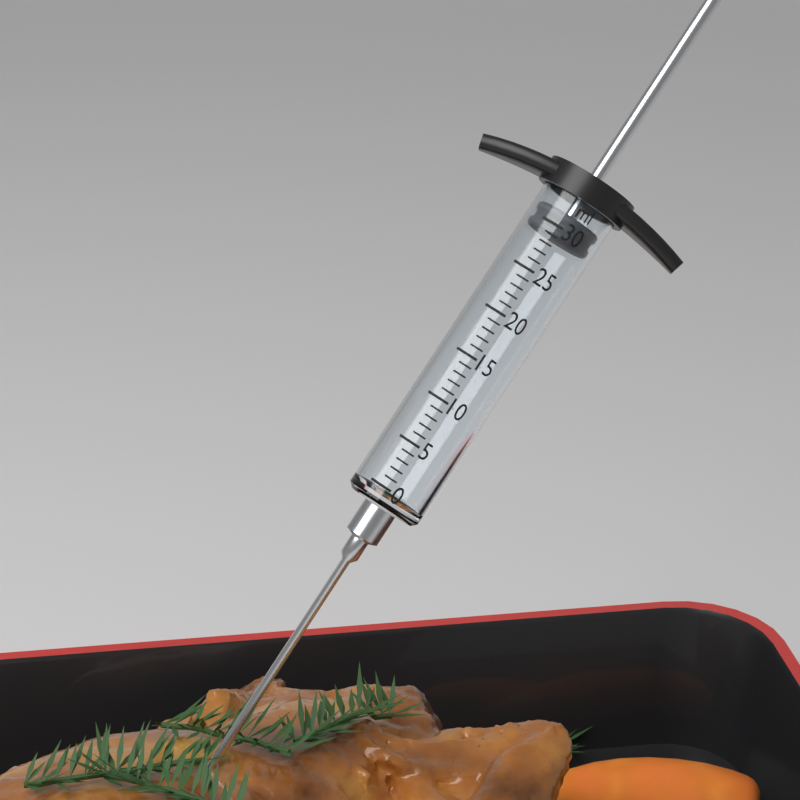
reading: 29 ml
